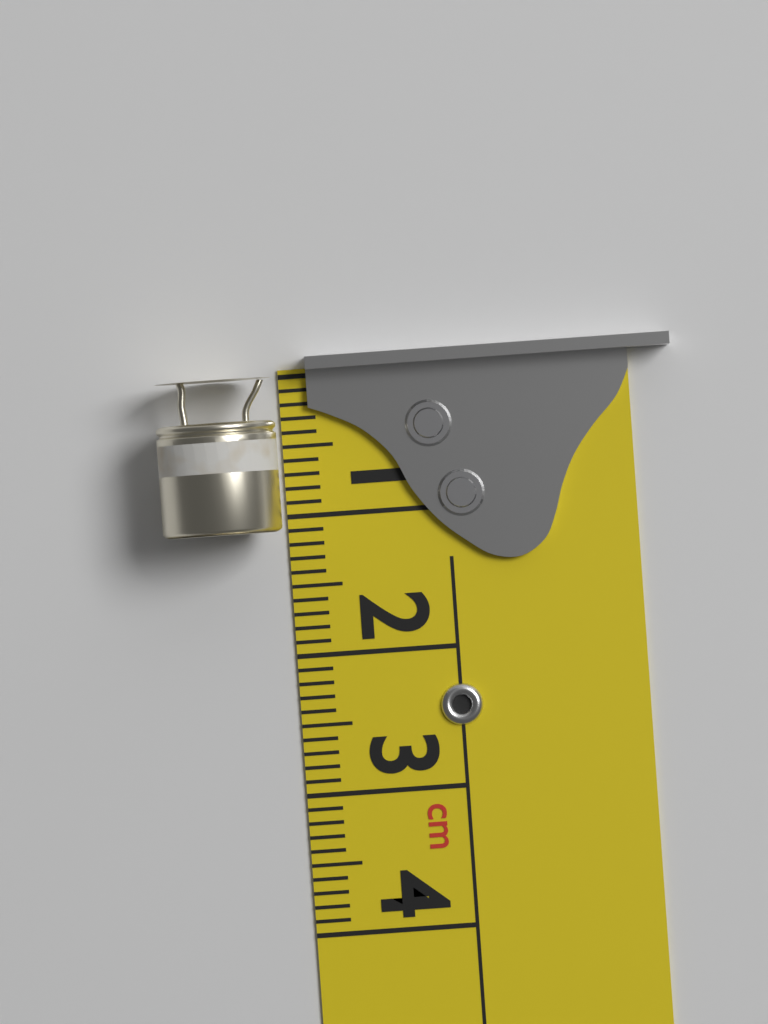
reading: 1.1 cm
